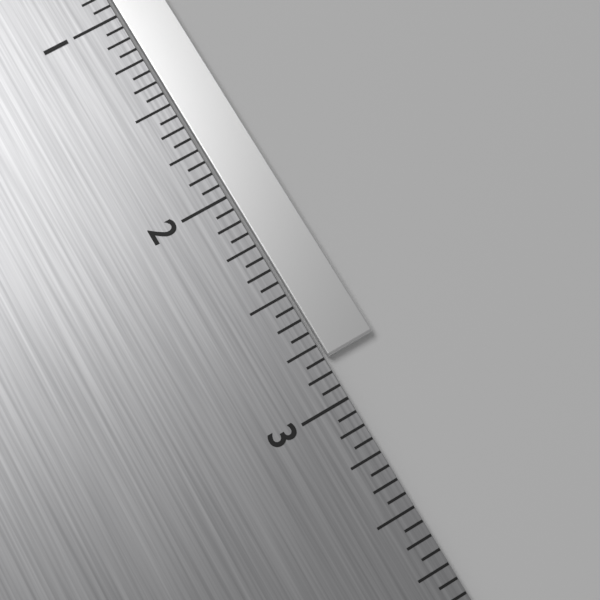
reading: 2.8125 in
